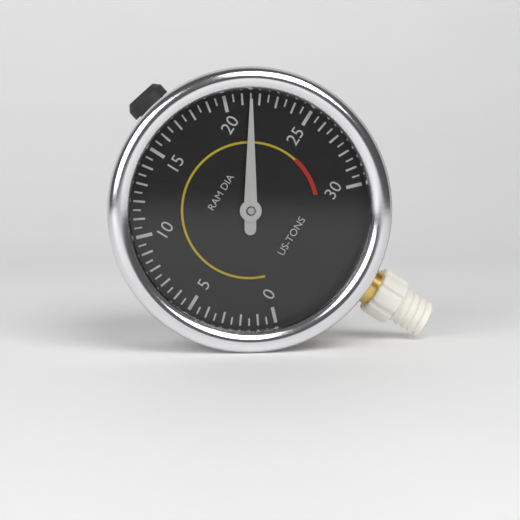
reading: 21.5 US-TONS
